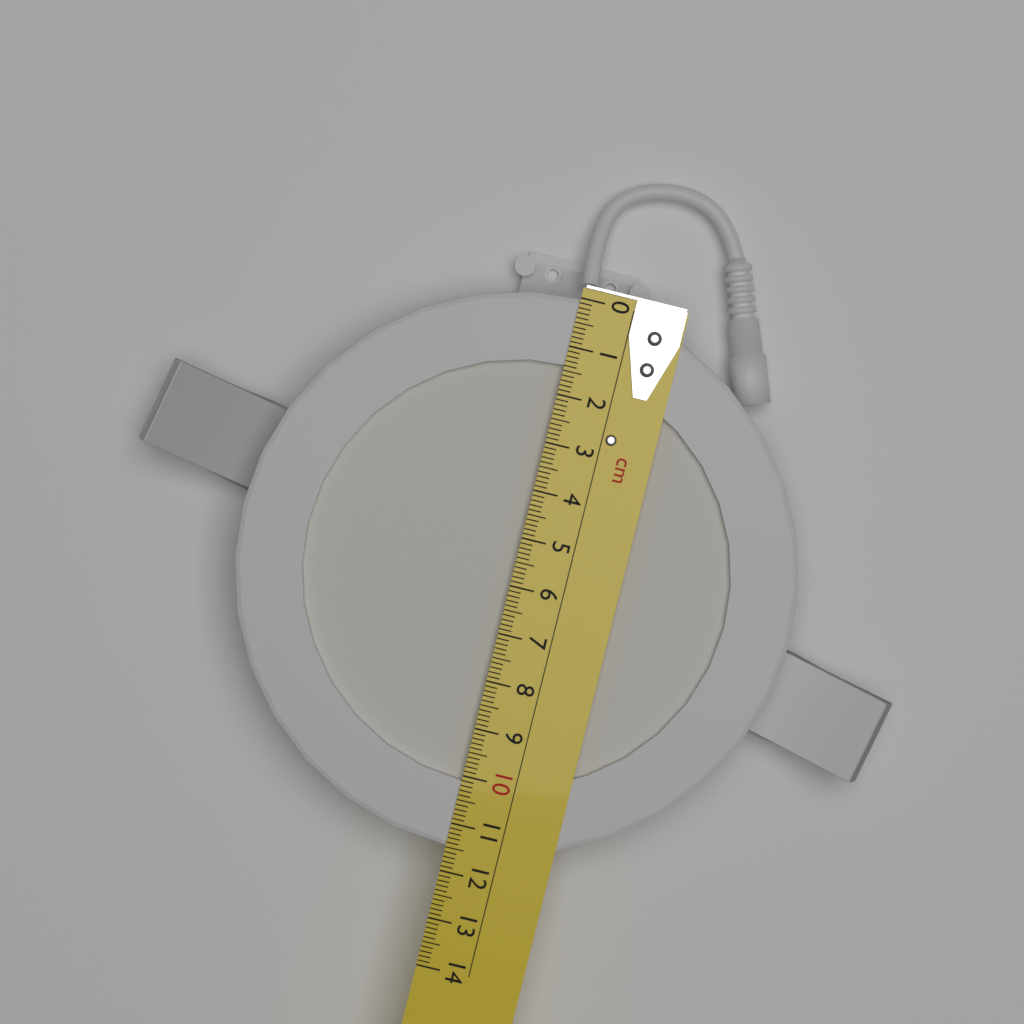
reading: 11.5 cm
